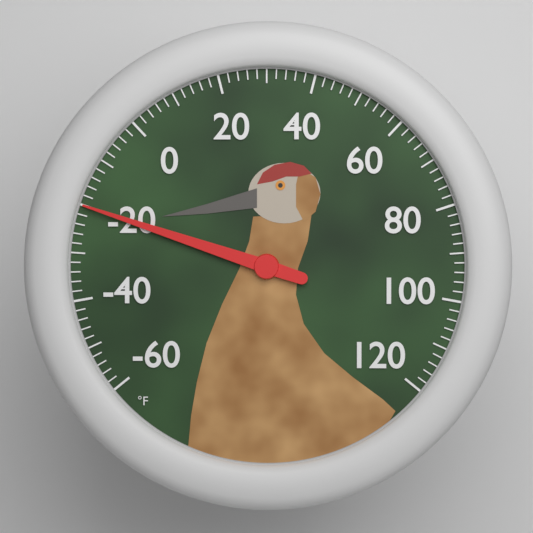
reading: -20 °F
